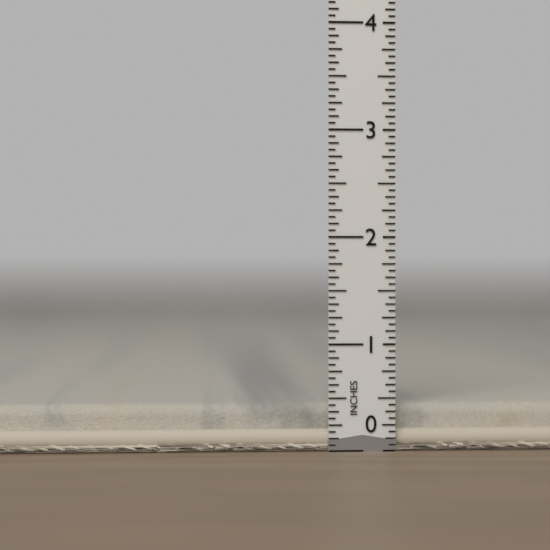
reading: 0.4375 in
